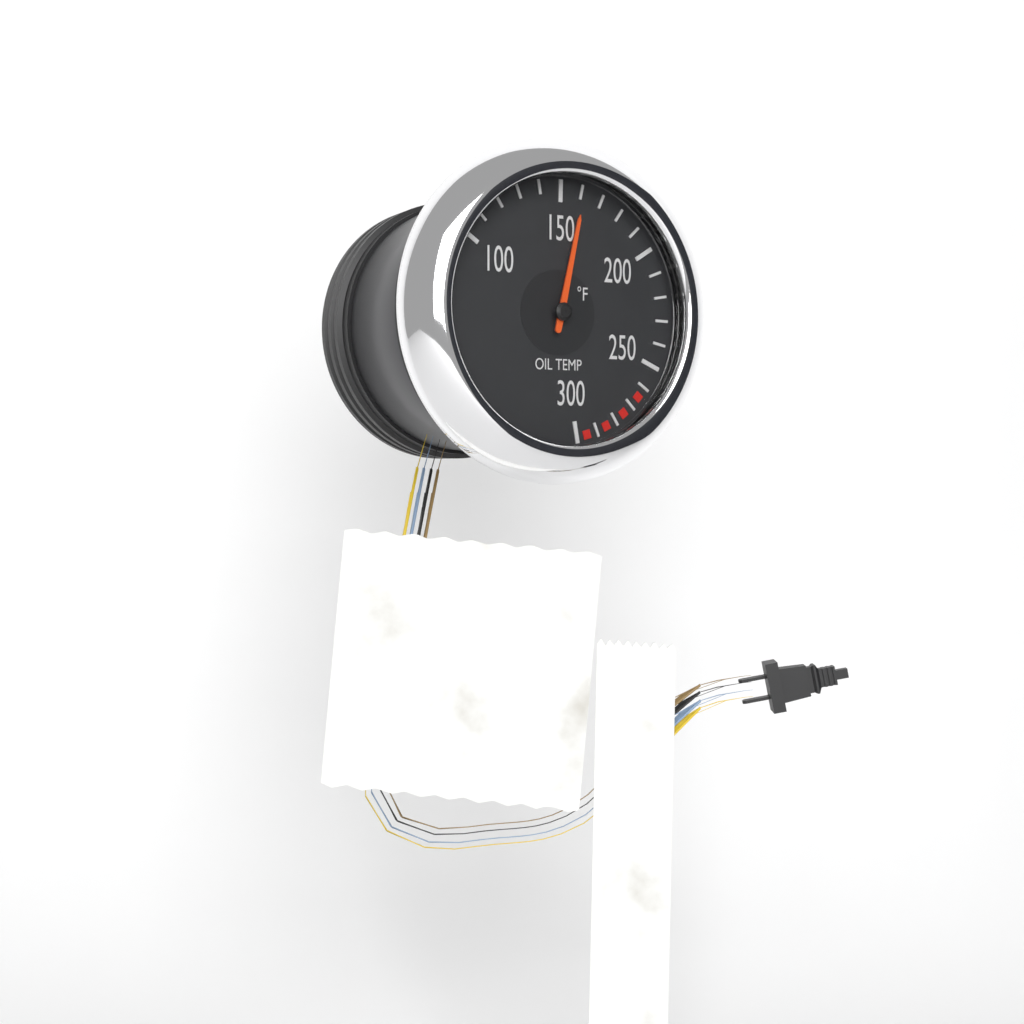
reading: 160 °F
